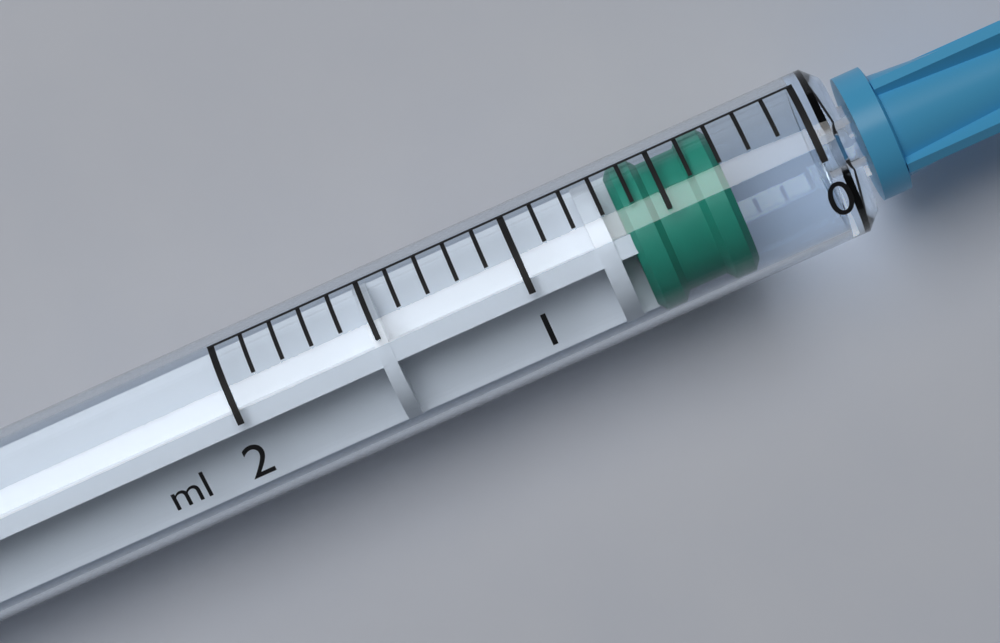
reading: 0.3 ml
